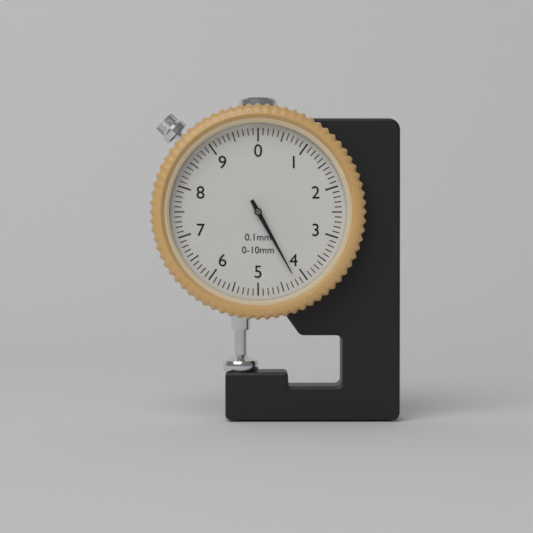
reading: 4.2 mm
